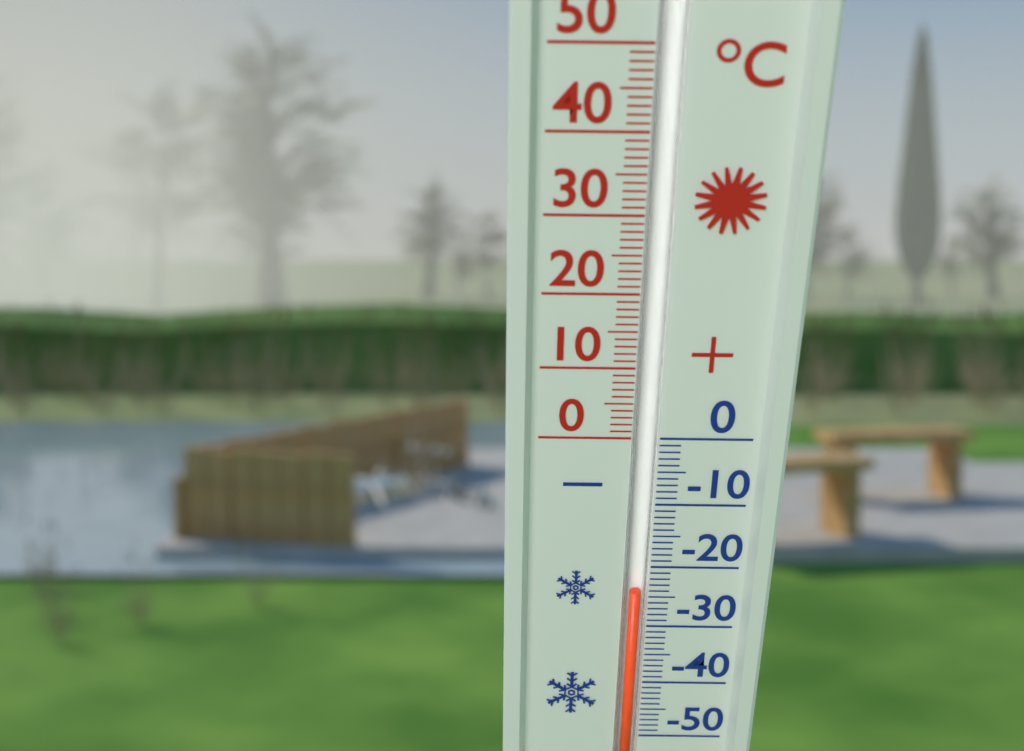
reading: -24 °C
